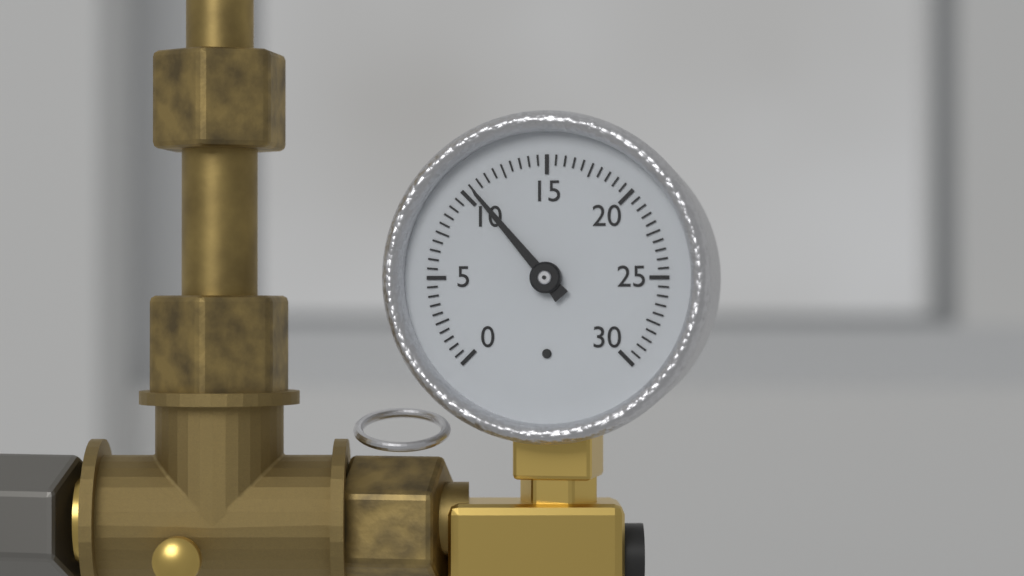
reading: 10.5 (no unit)
